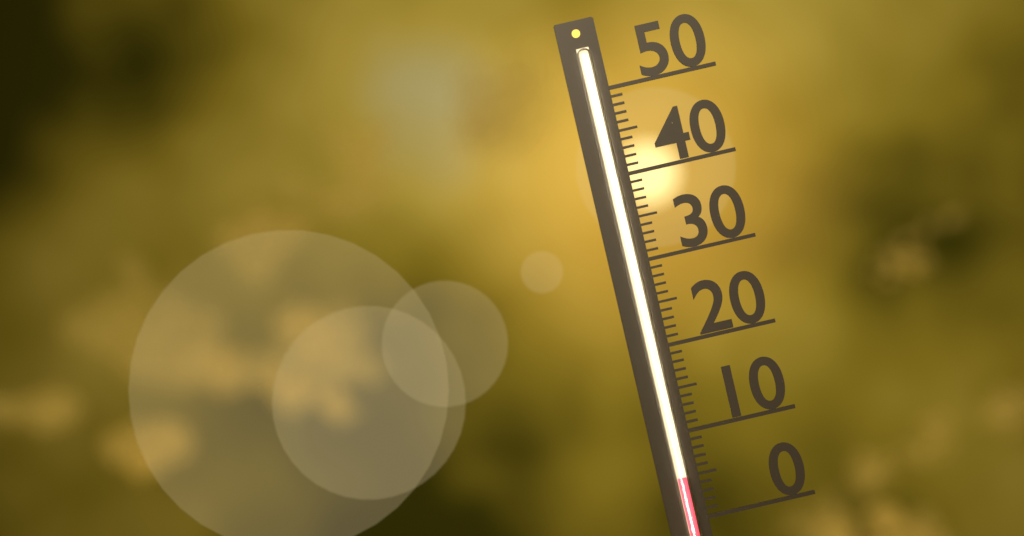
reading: 5 (no unit)
